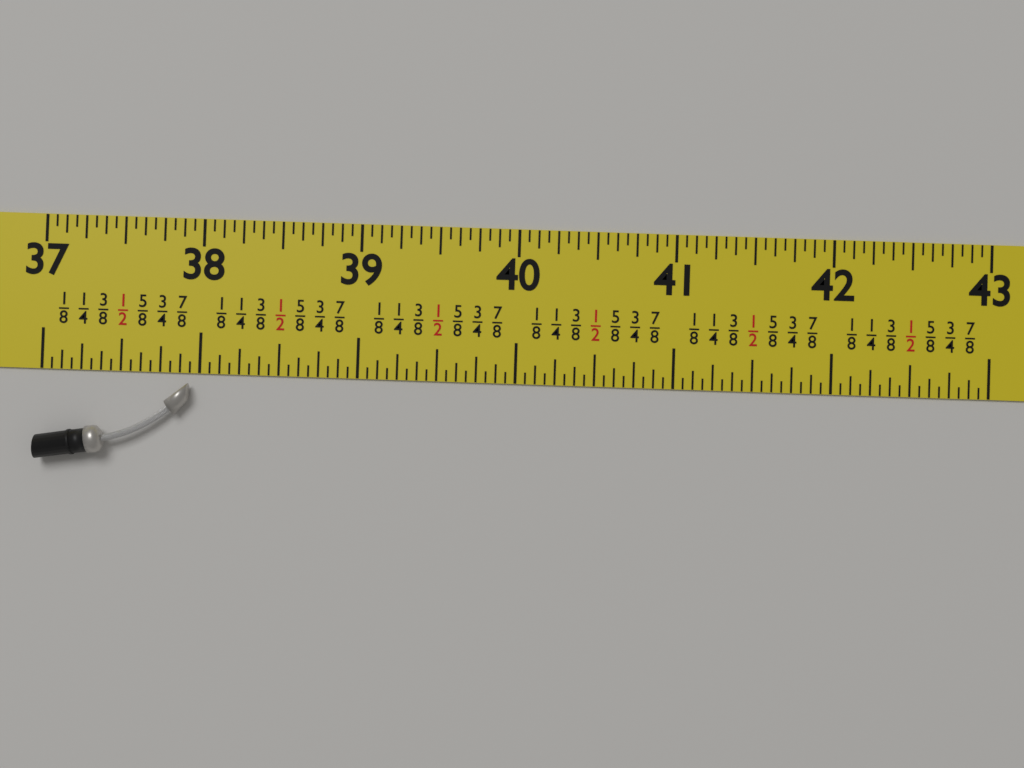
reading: 37.9375 in
